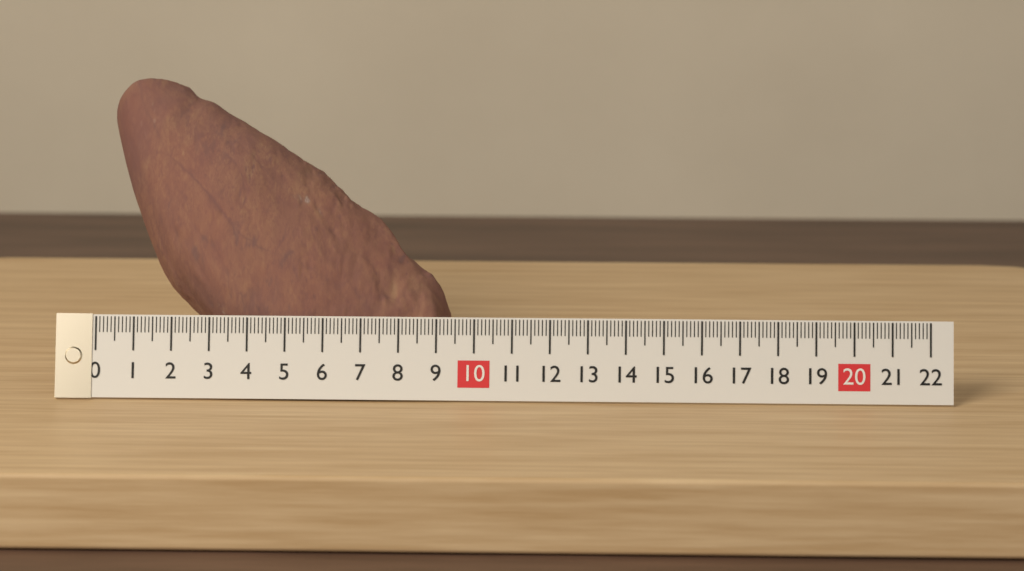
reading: 9.3 (no unit)
